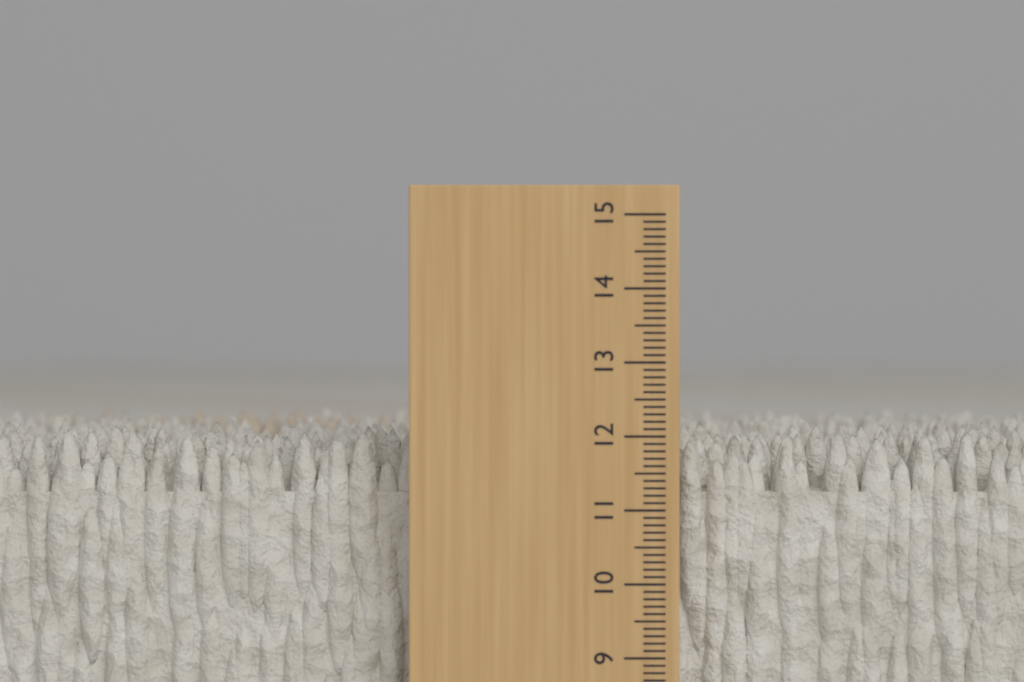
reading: 12.1 cm
